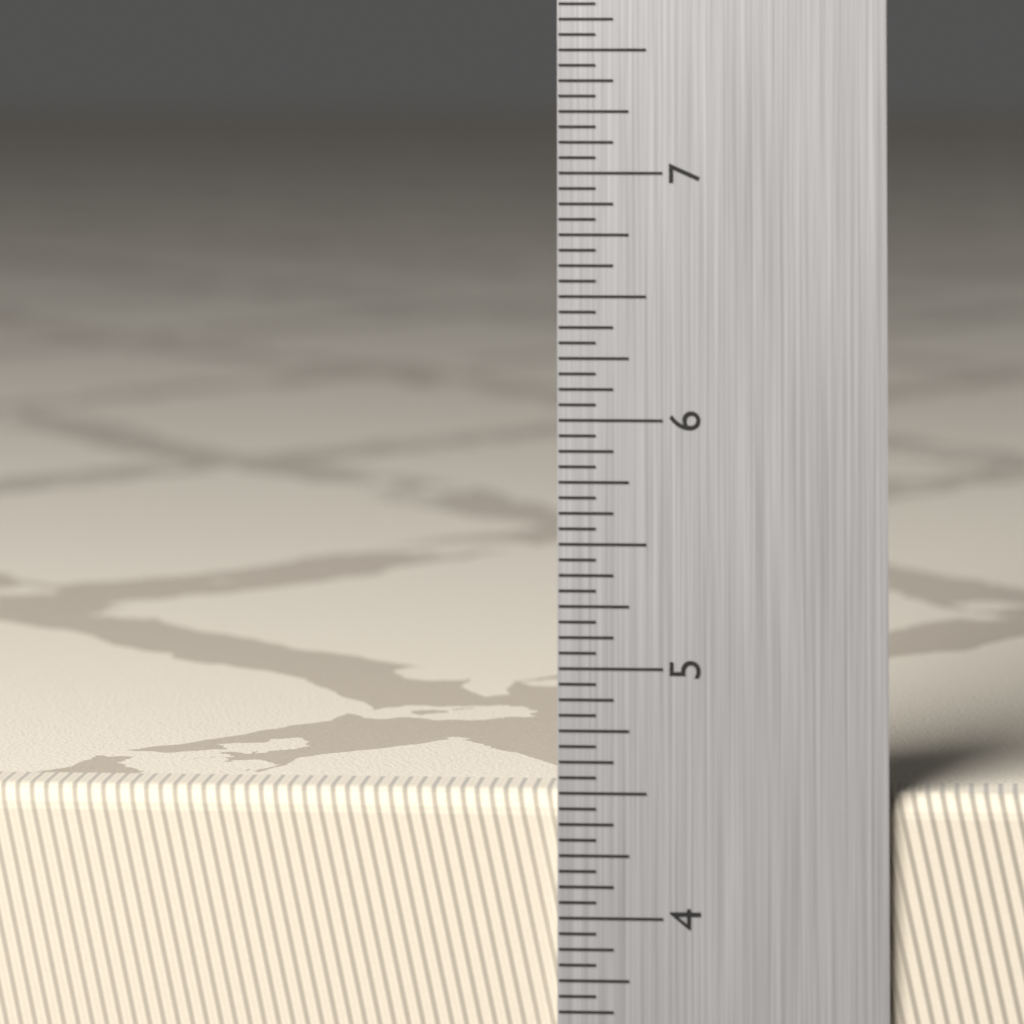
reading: 4.5000 in
